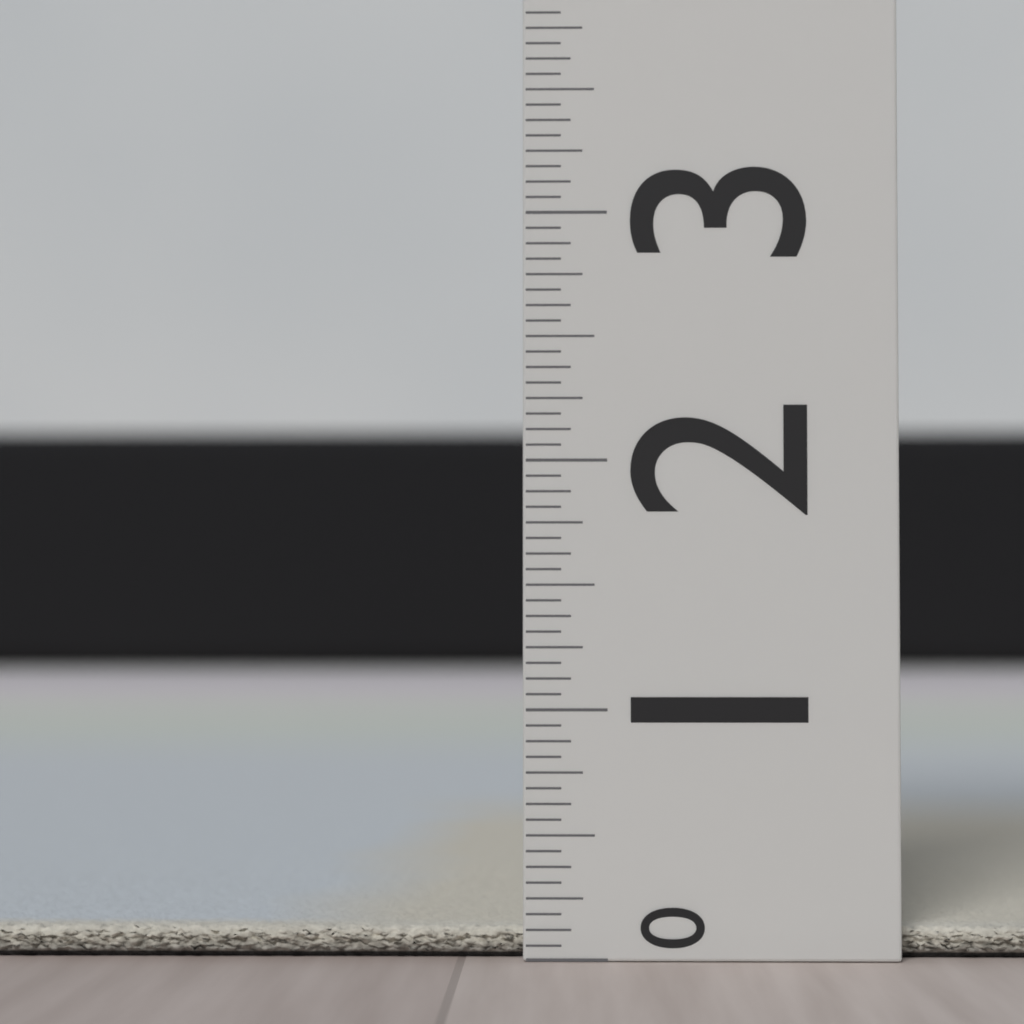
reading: 0.1250 (no unit)
